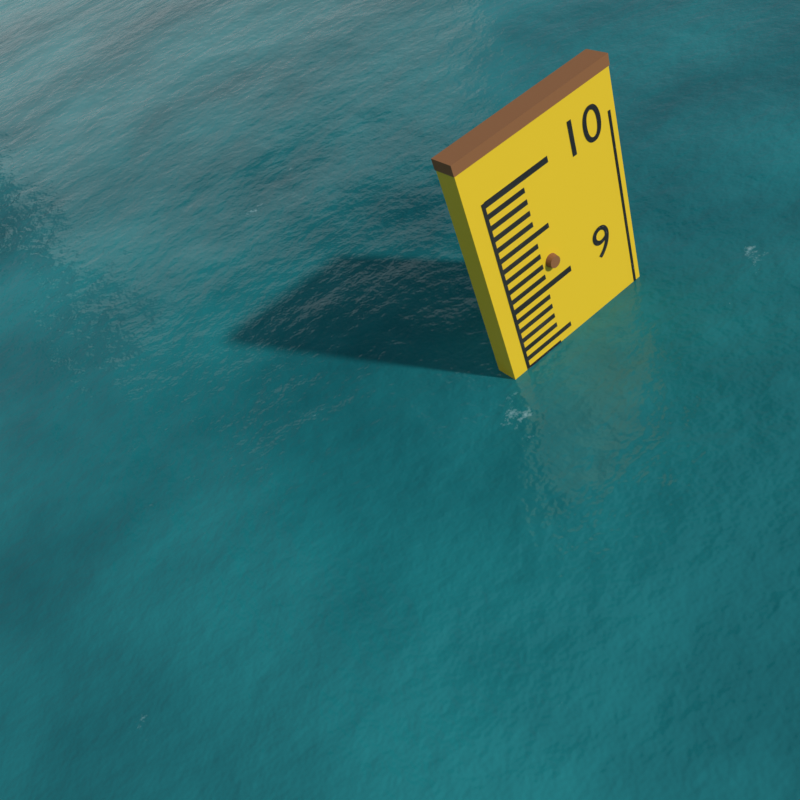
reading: 8.4 (no unit)
